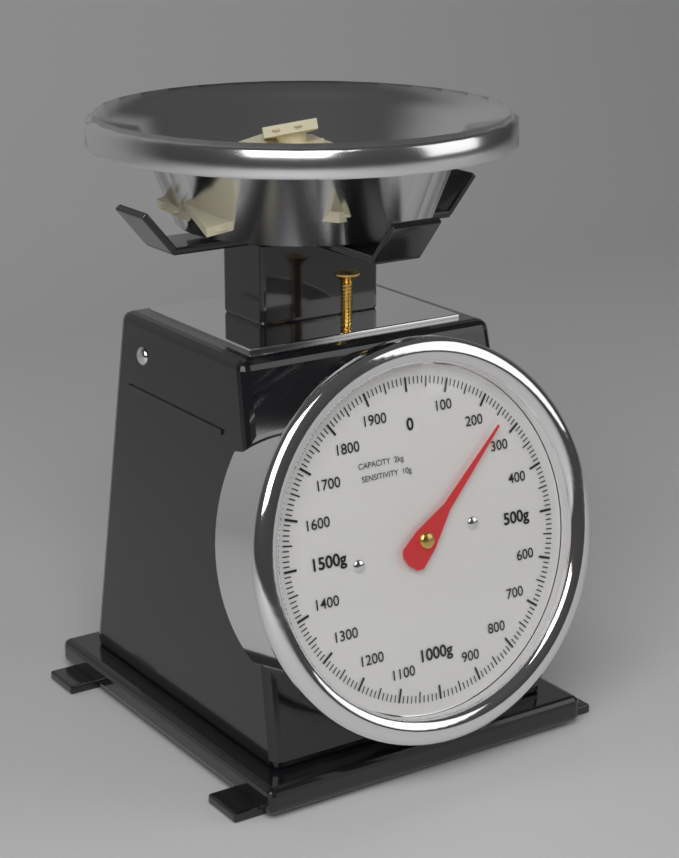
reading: 260 g
